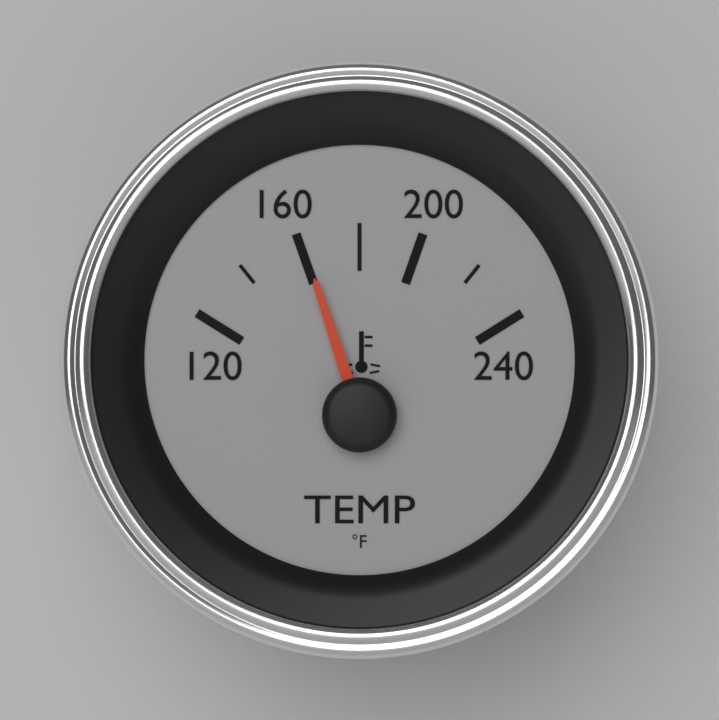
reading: 161 °F
